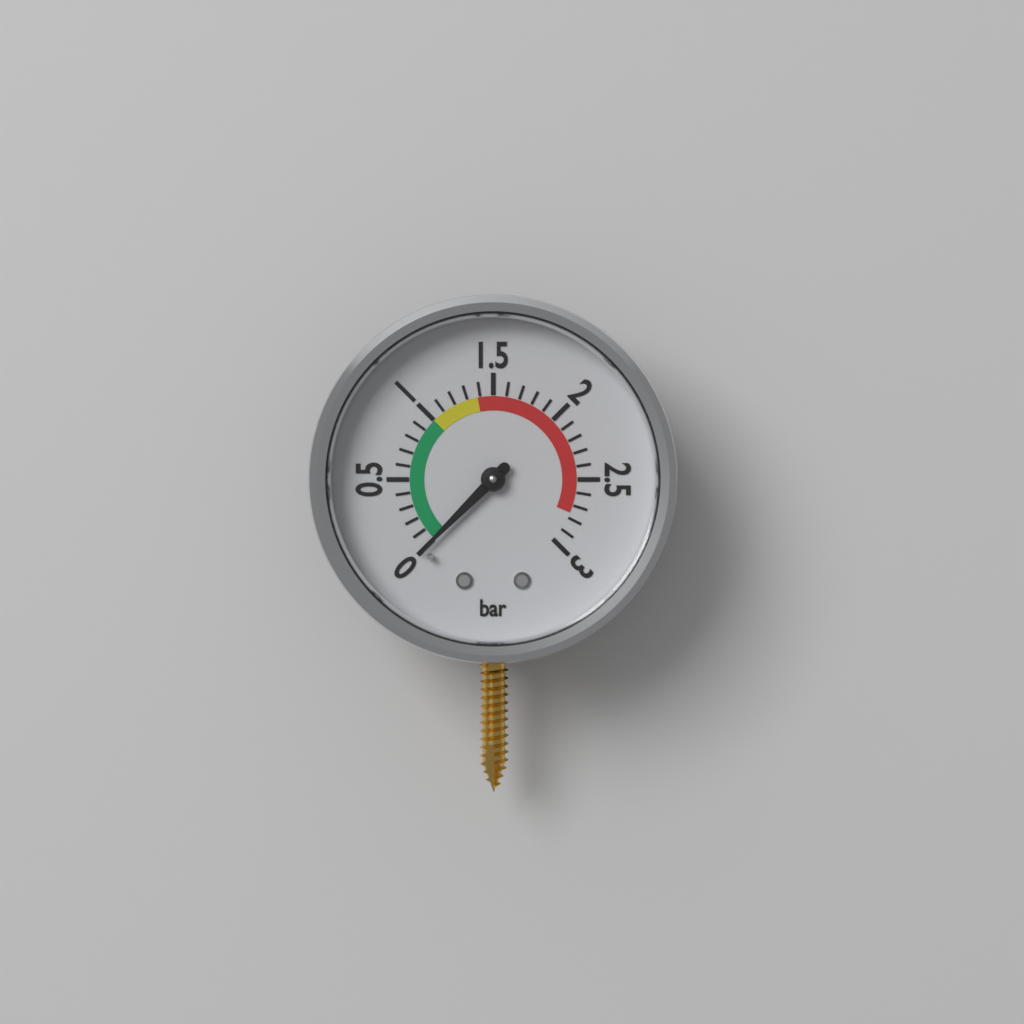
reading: 0.0 bar
